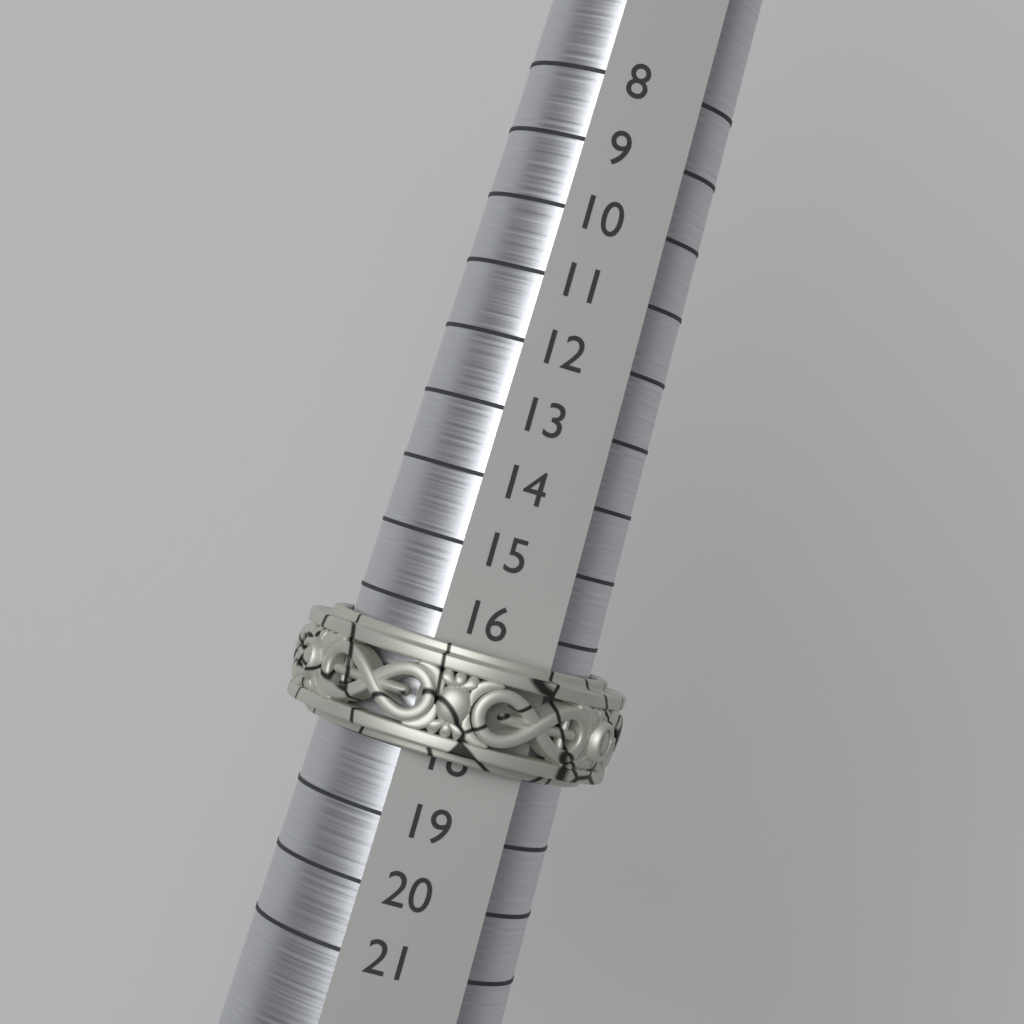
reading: 18 (no unit)
